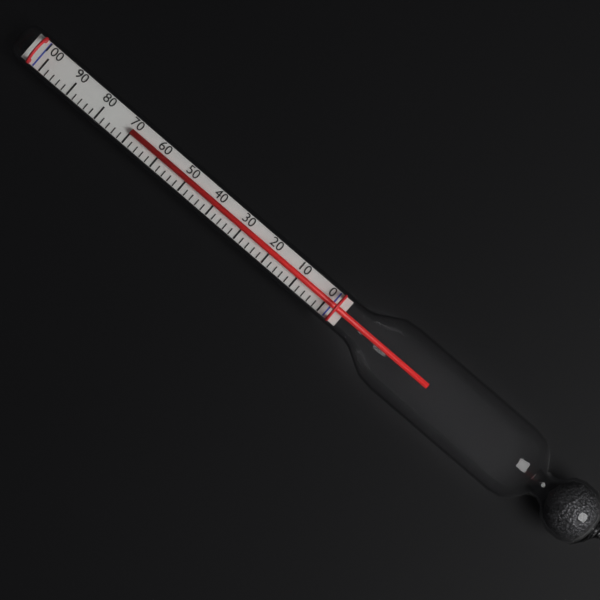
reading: 70 (no unit)
